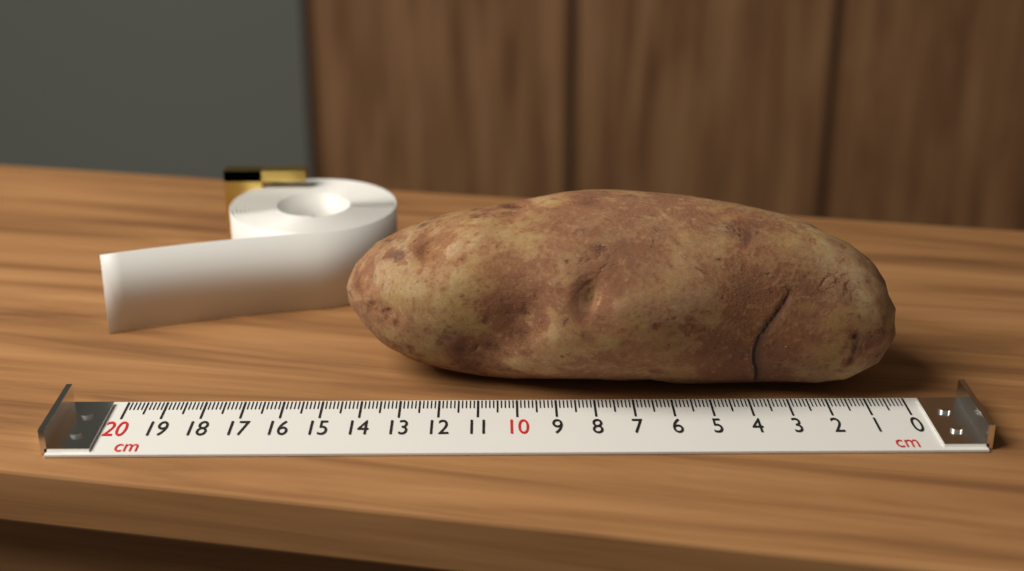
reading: 14.5 cm
